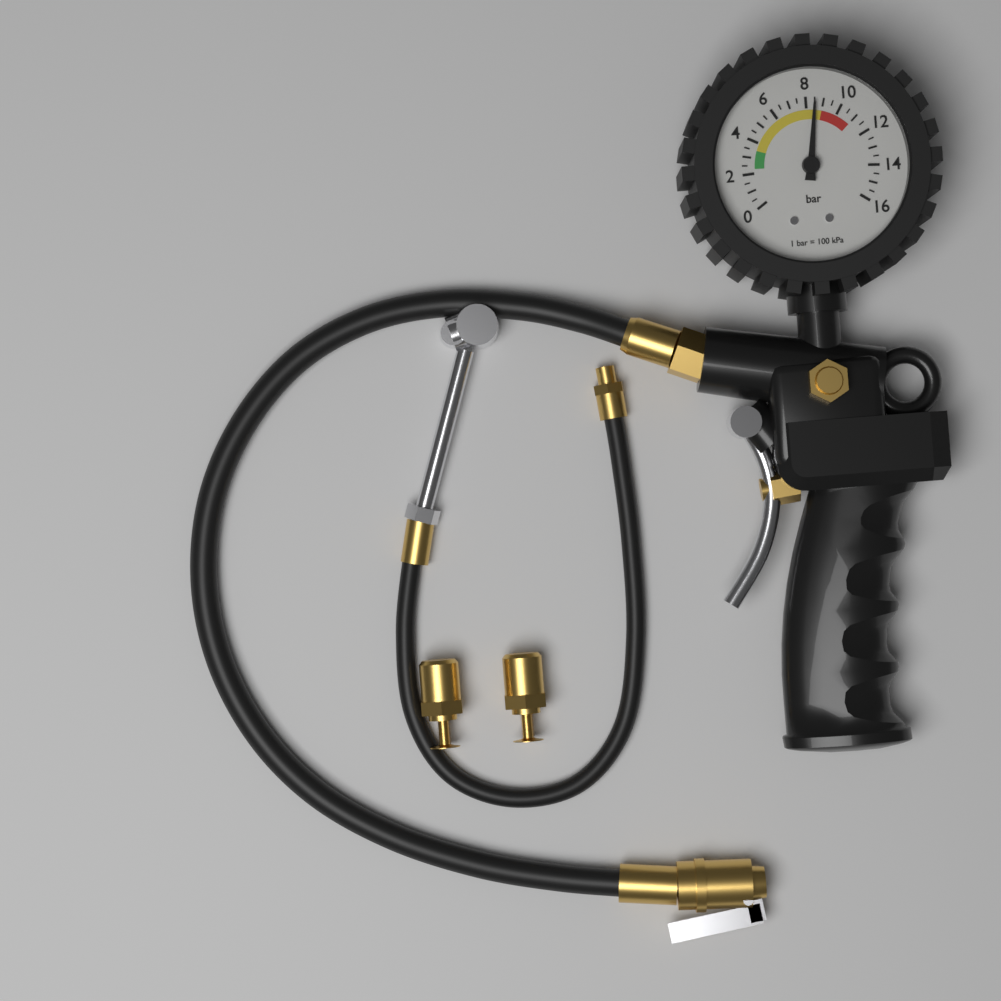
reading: 8.5 bar
